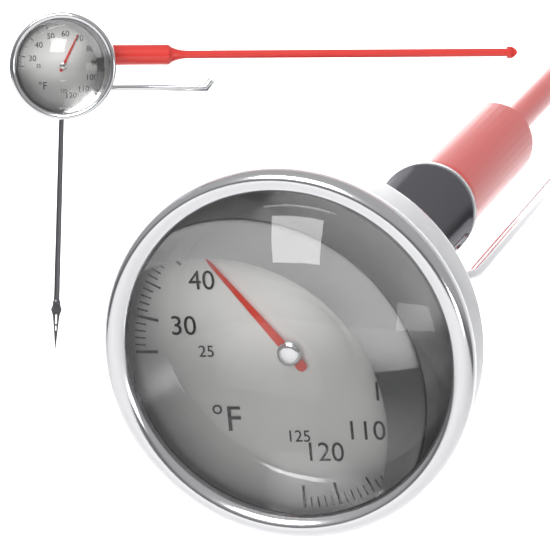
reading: 44 °F
